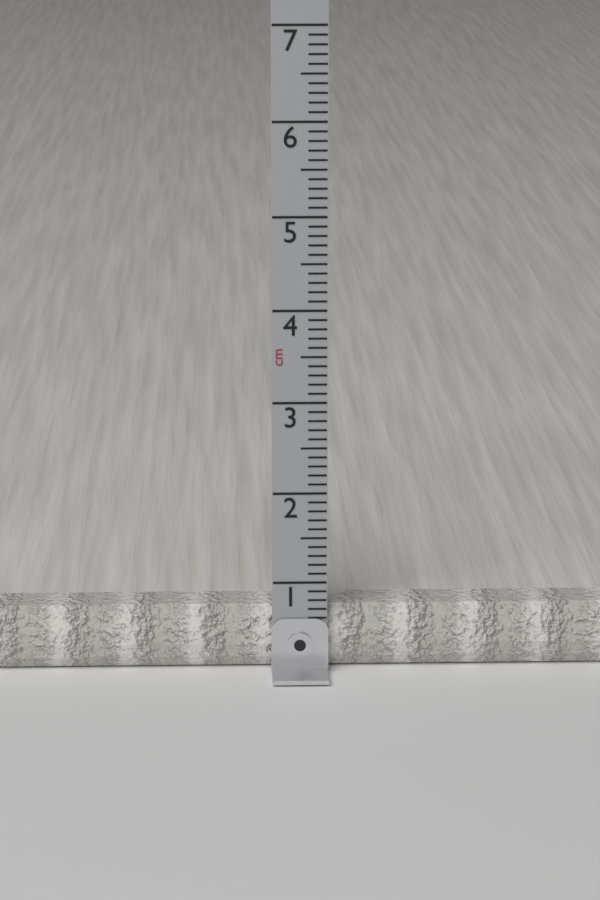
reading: 0.7 cm
